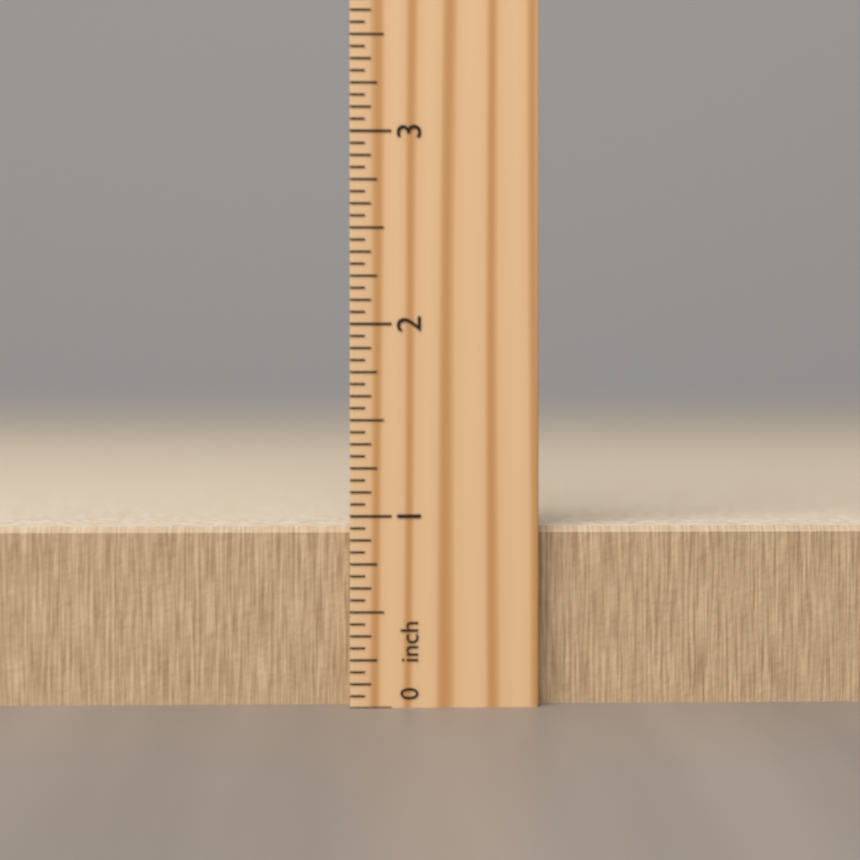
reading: 0.9375 inch
